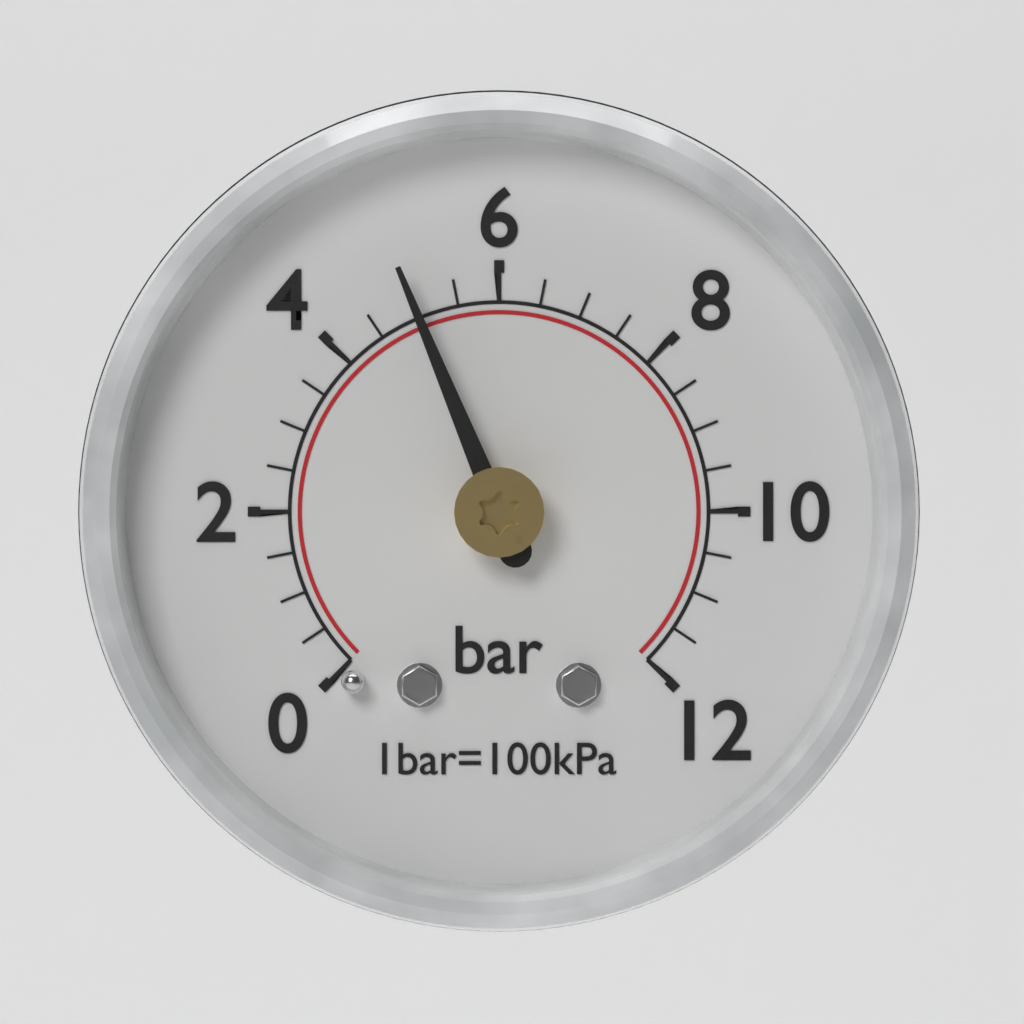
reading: 5.0 bar
